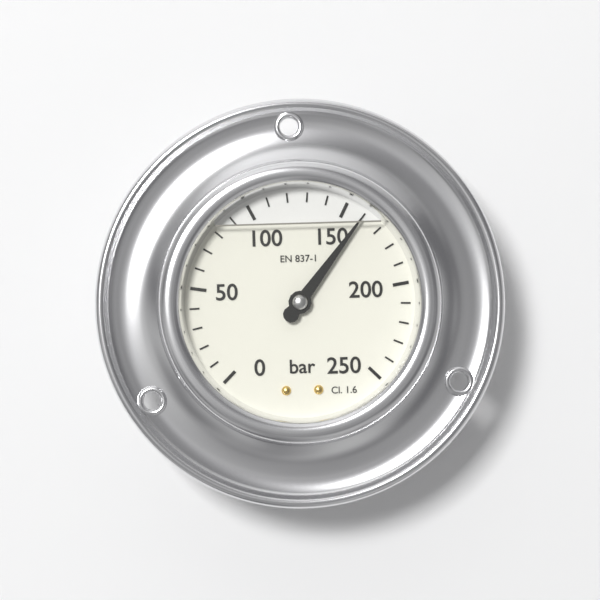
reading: 160 bar
